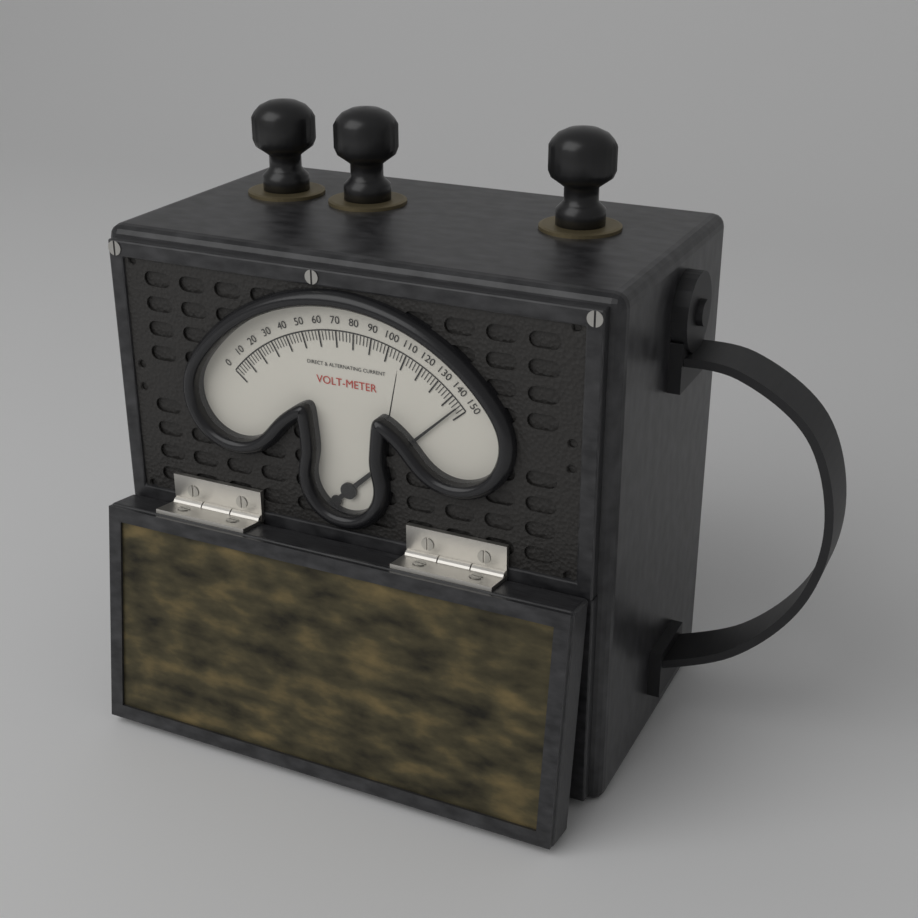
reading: 146 V
